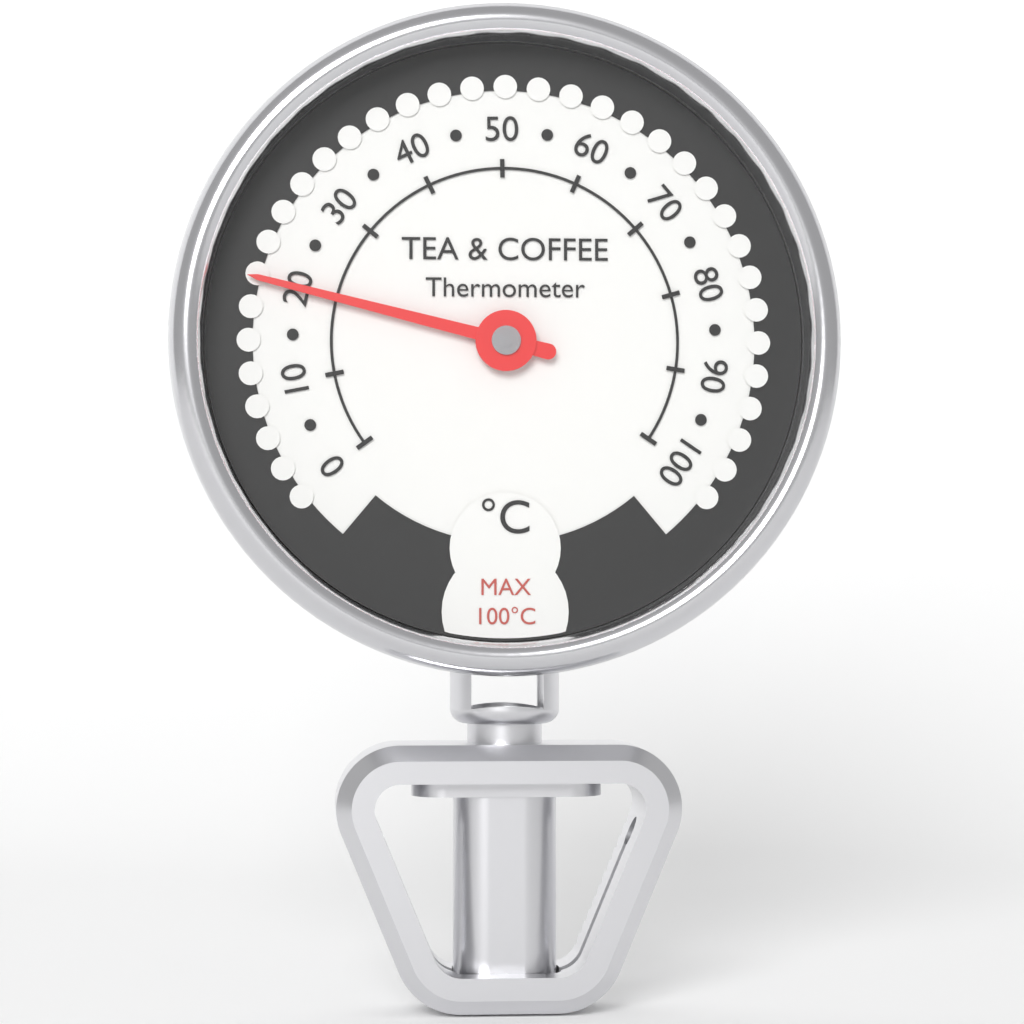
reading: 20 °C
